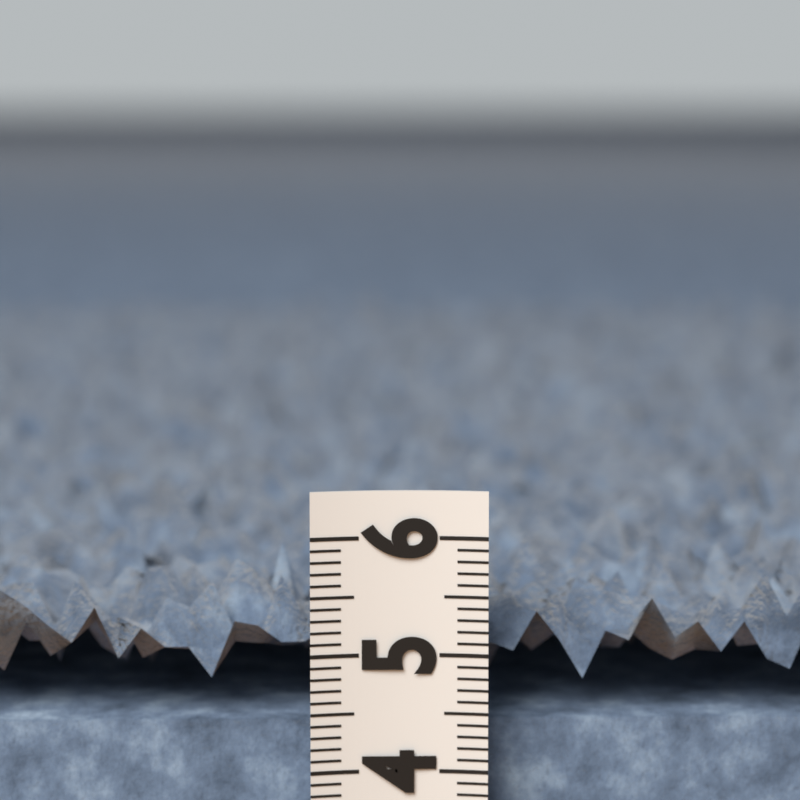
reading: 5.7 (no unit)
